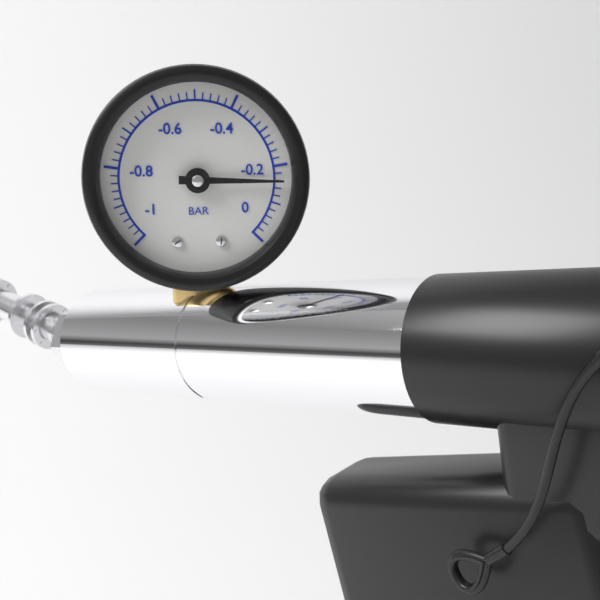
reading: -0.16 bar
